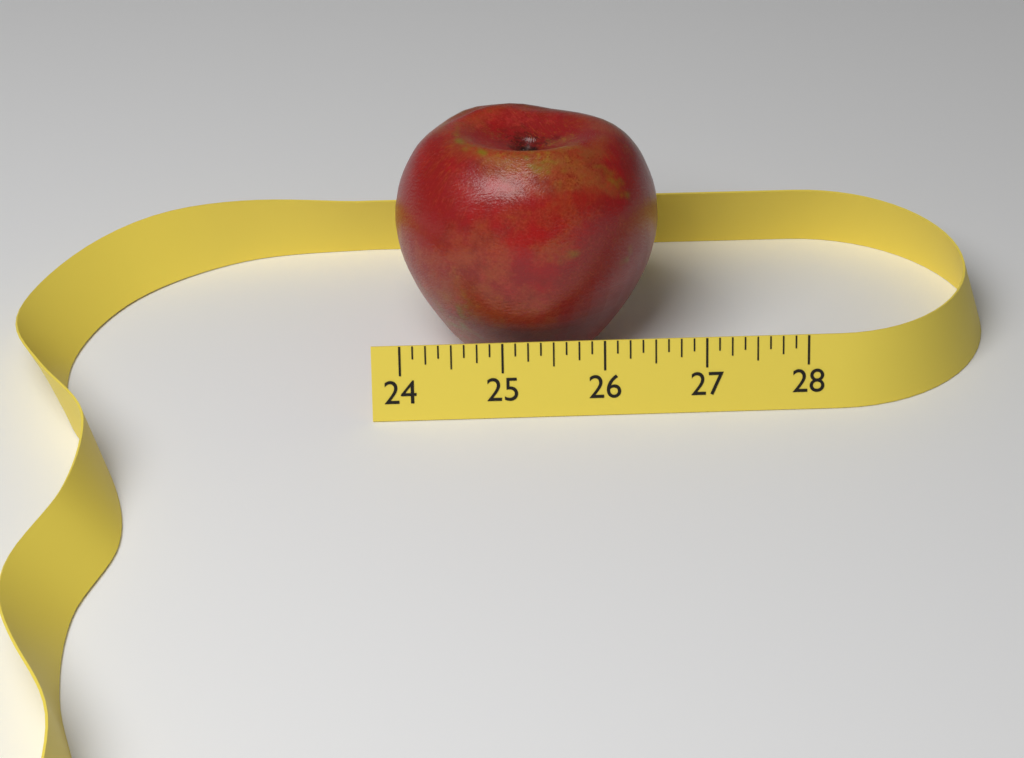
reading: 26.625 (no unit)
